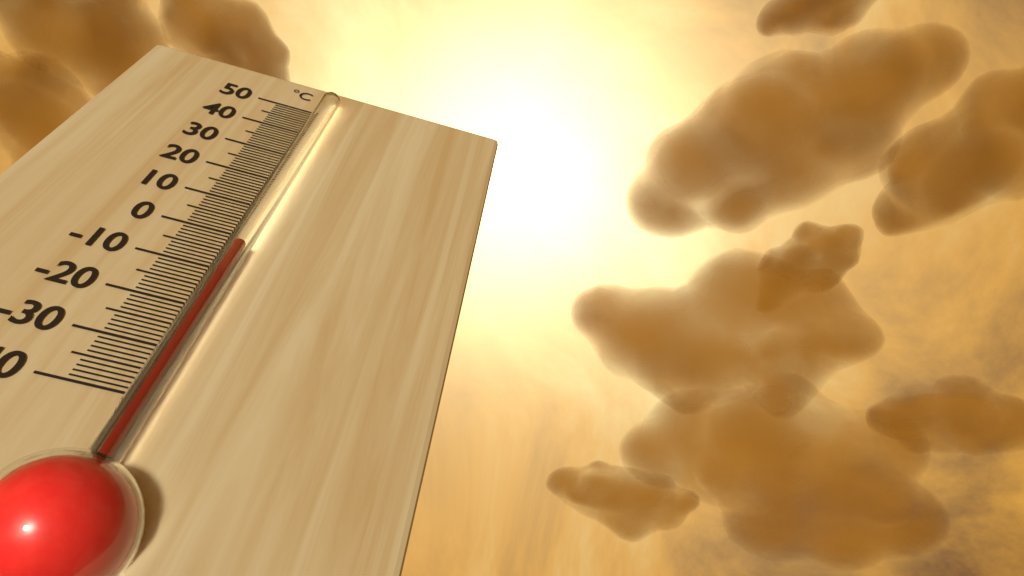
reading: -5 °C
